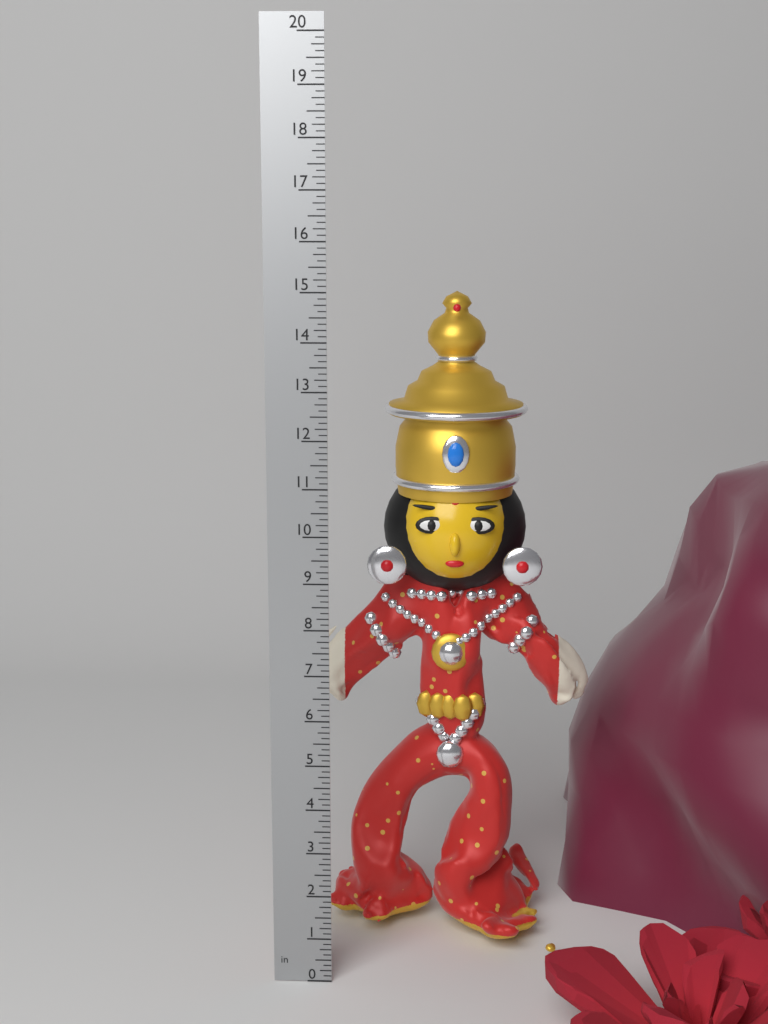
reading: 14.875 in
